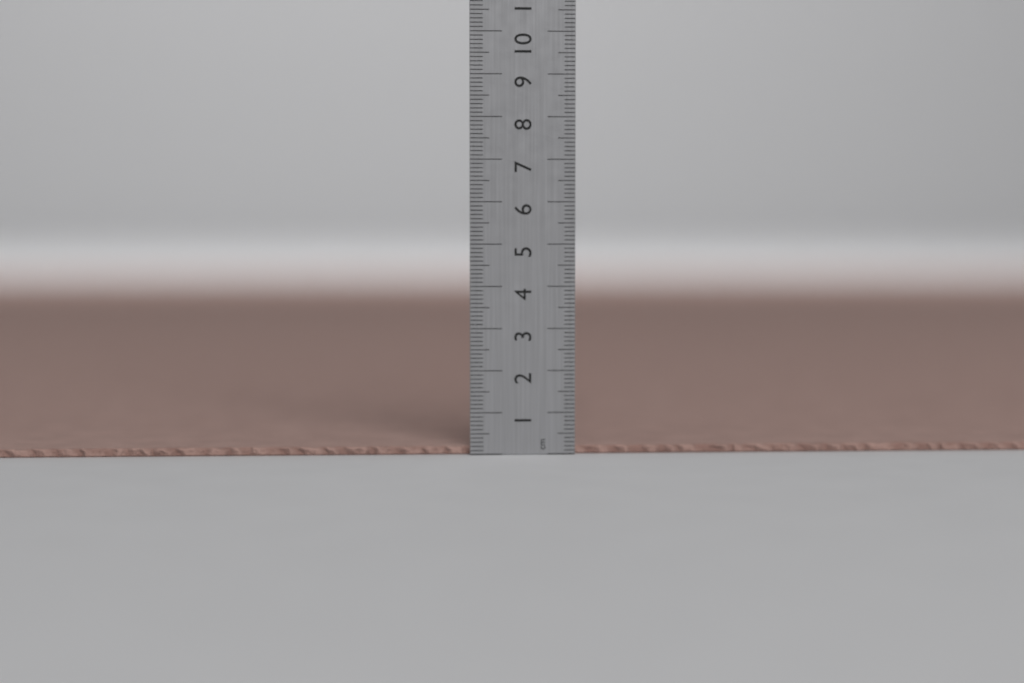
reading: 0.2 cm
